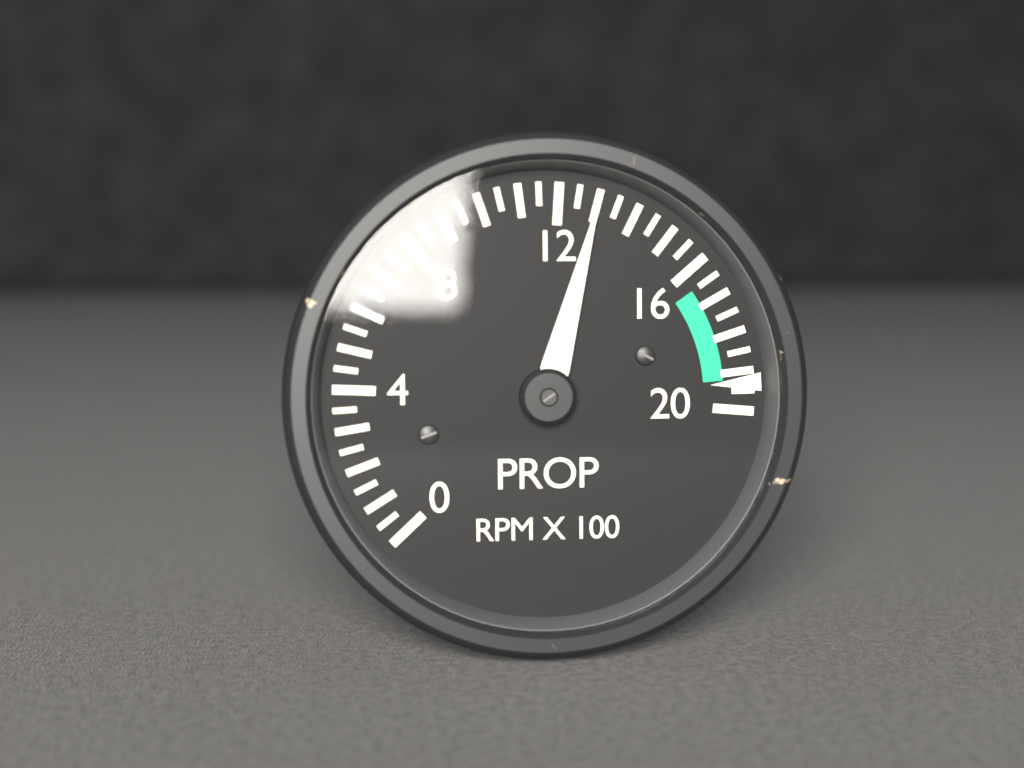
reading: 13.0 RPM X 100
